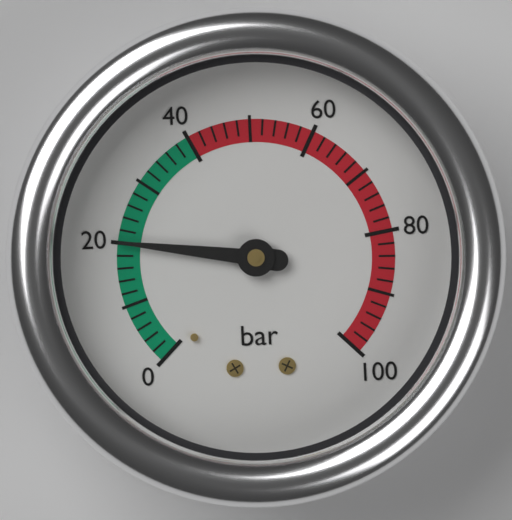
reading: 20 bar
